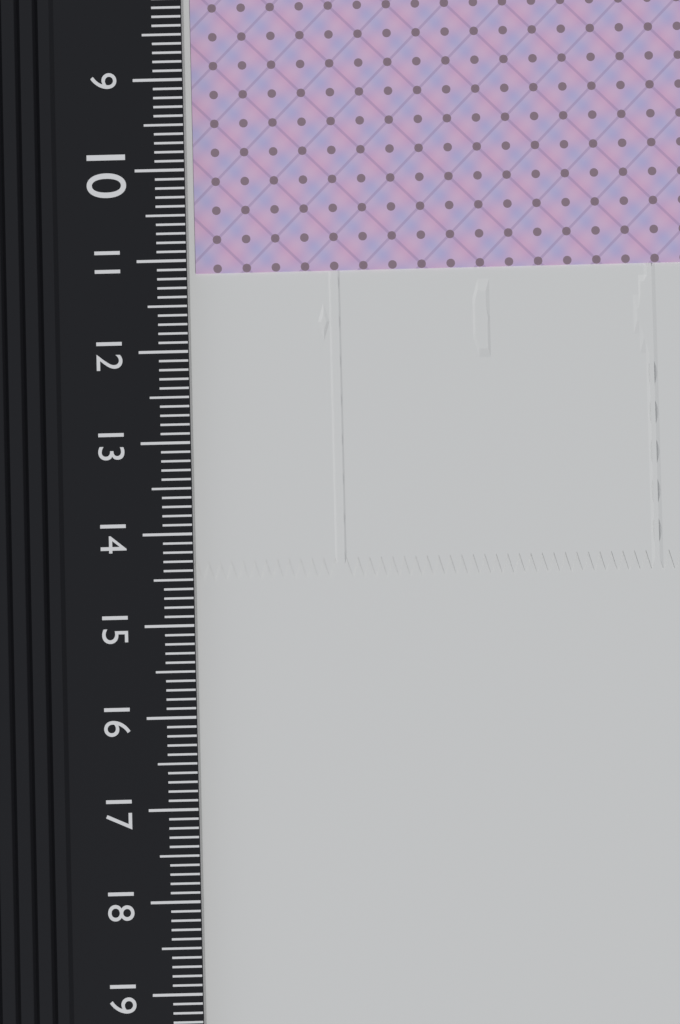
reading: 11.1 cm
